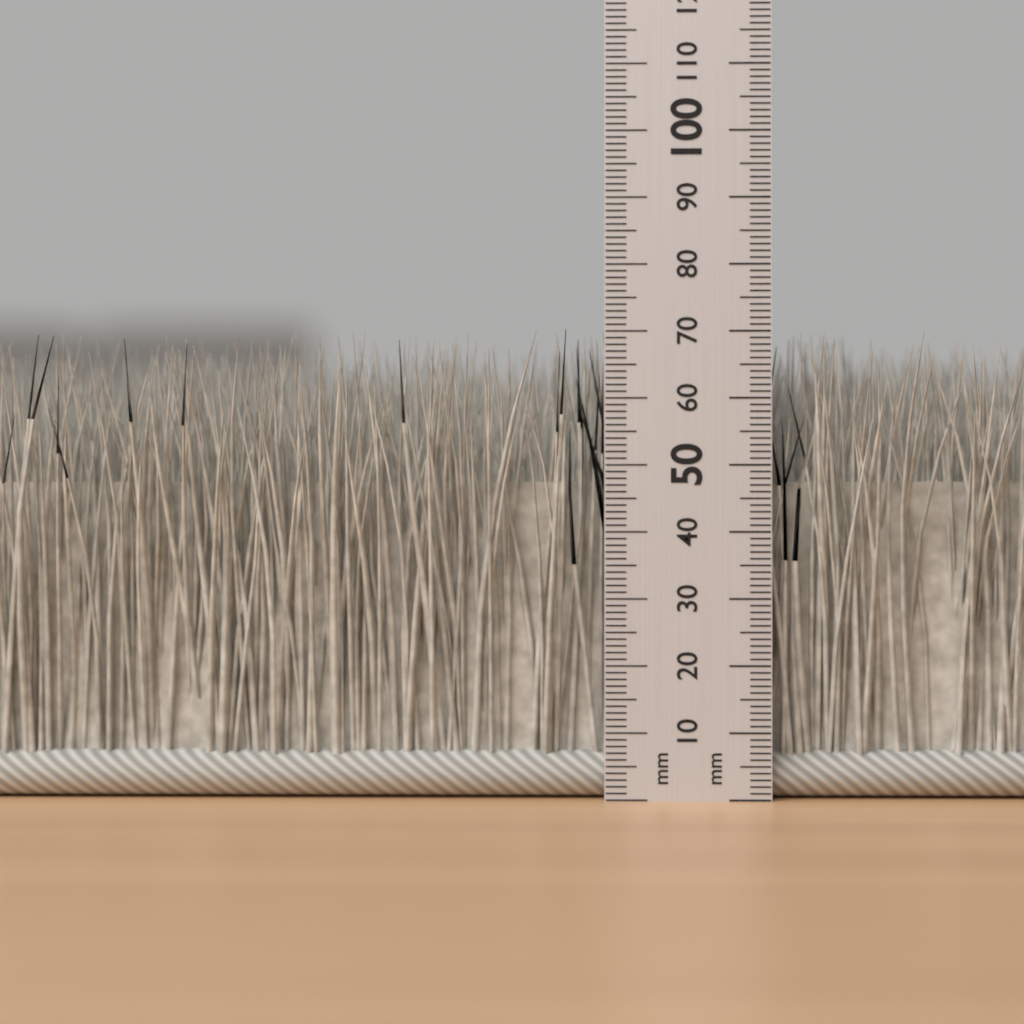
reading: 70 mm
